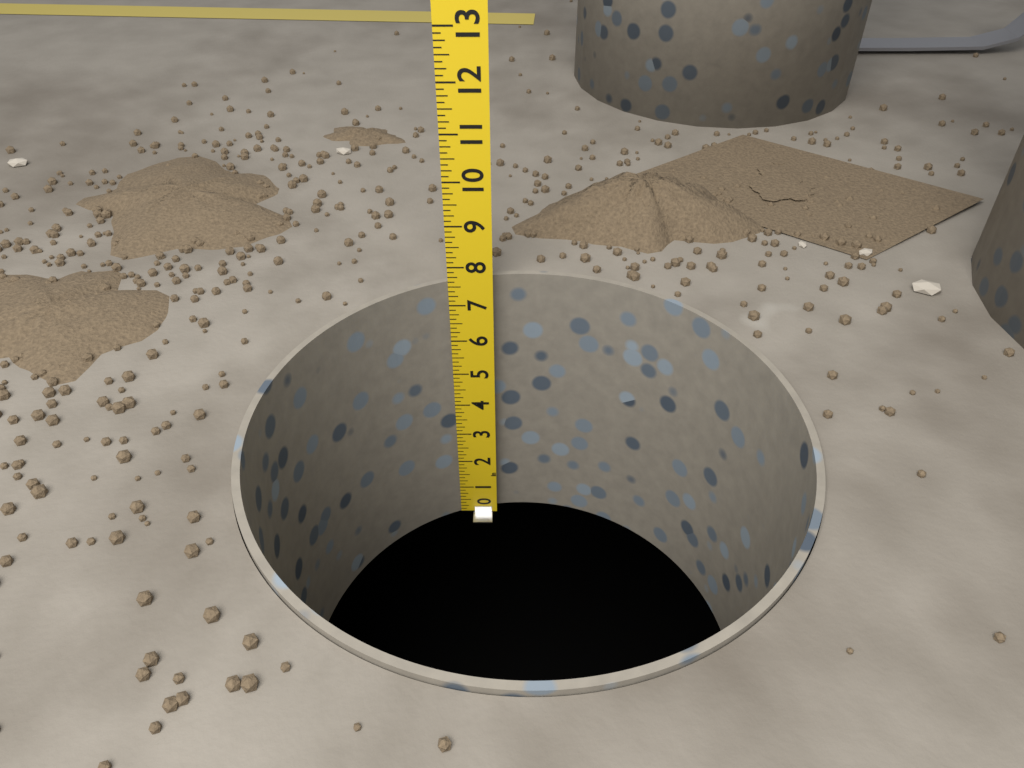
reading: 7.625 in
